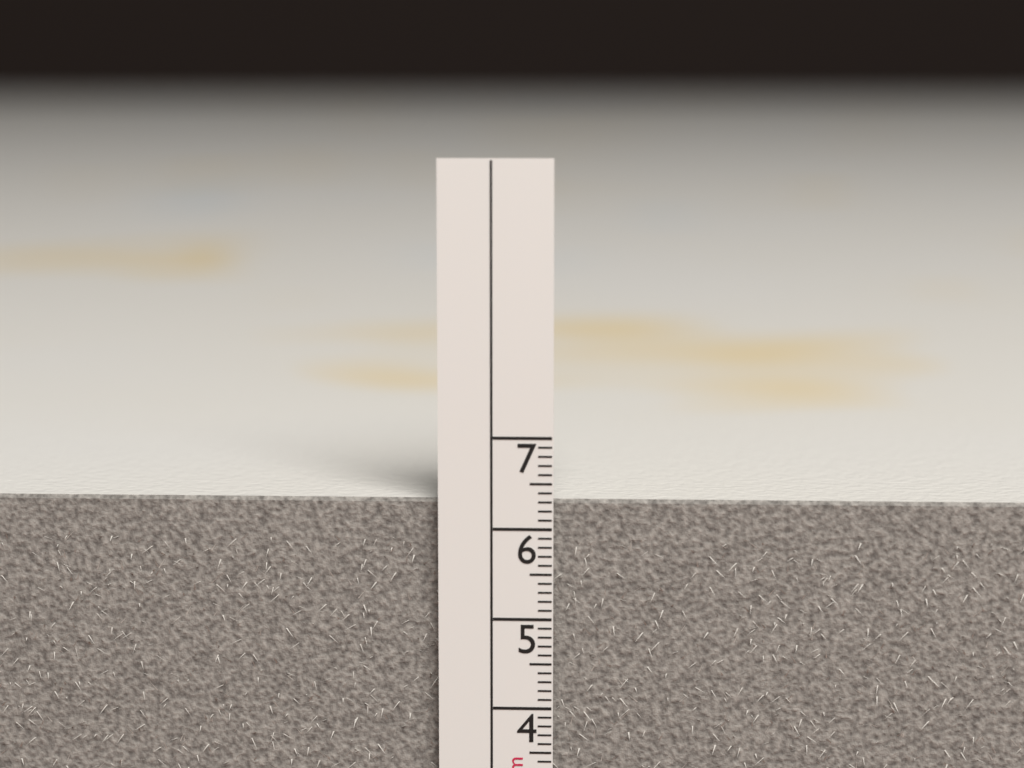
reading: 6.3 cm
